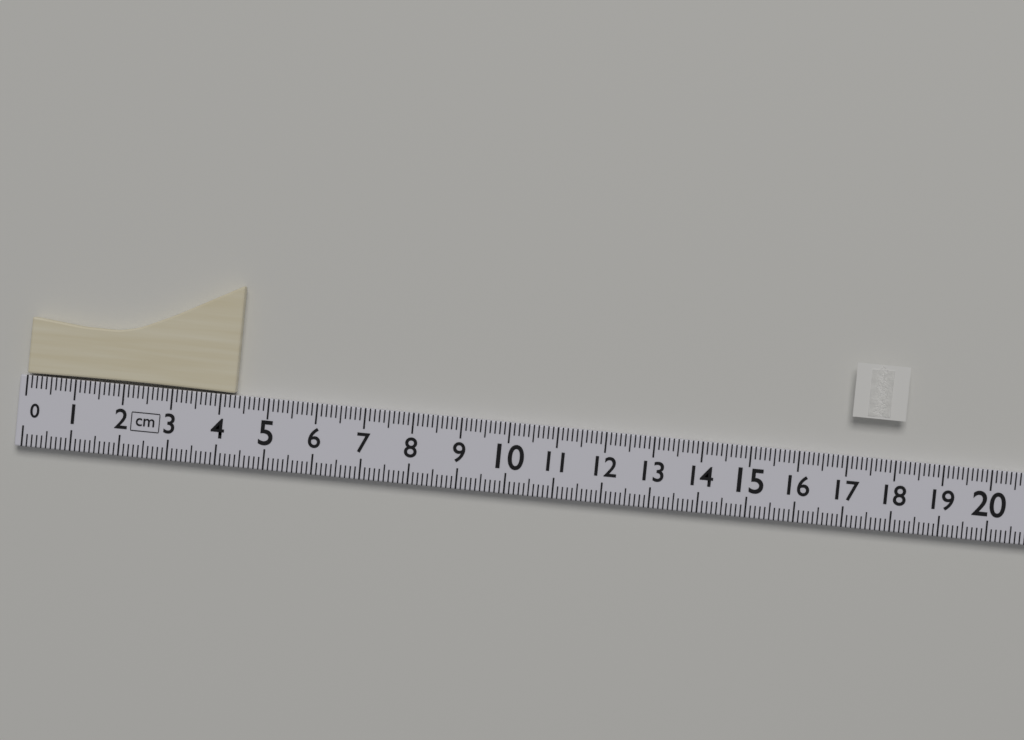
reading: 4.3 cm
